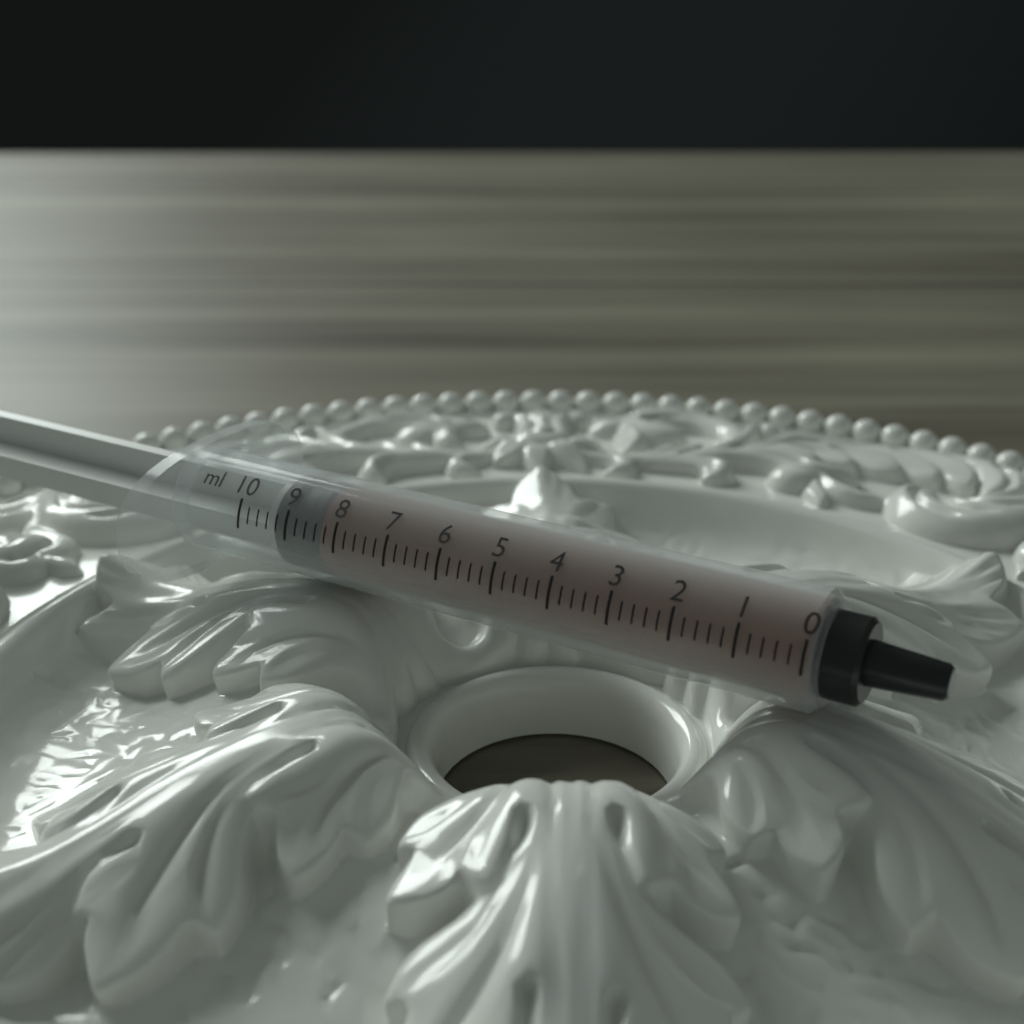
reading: 8.4 ml
